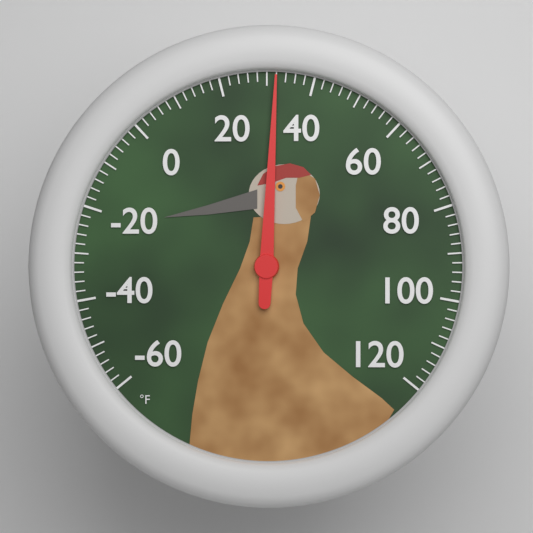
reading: 32 °F
